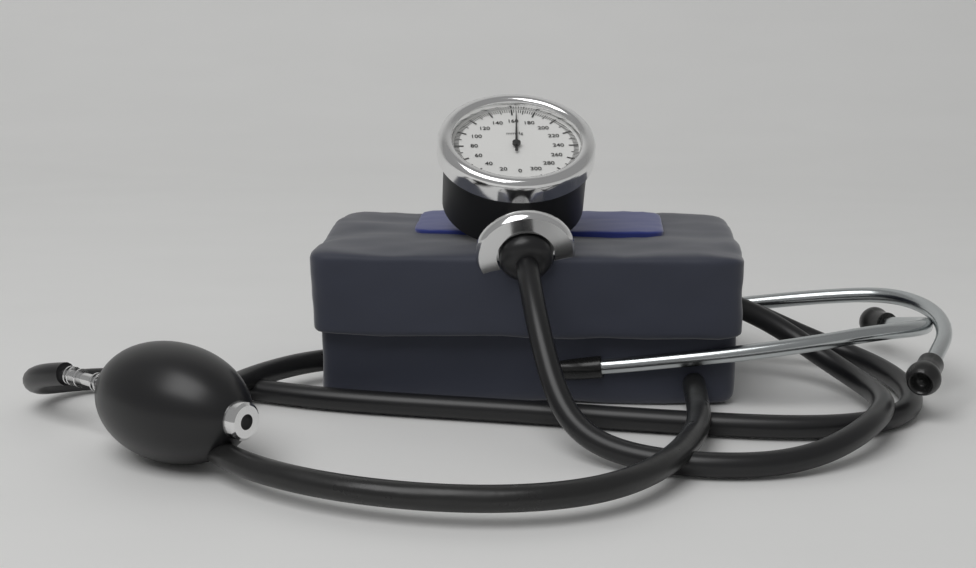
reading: 164 mmHg
